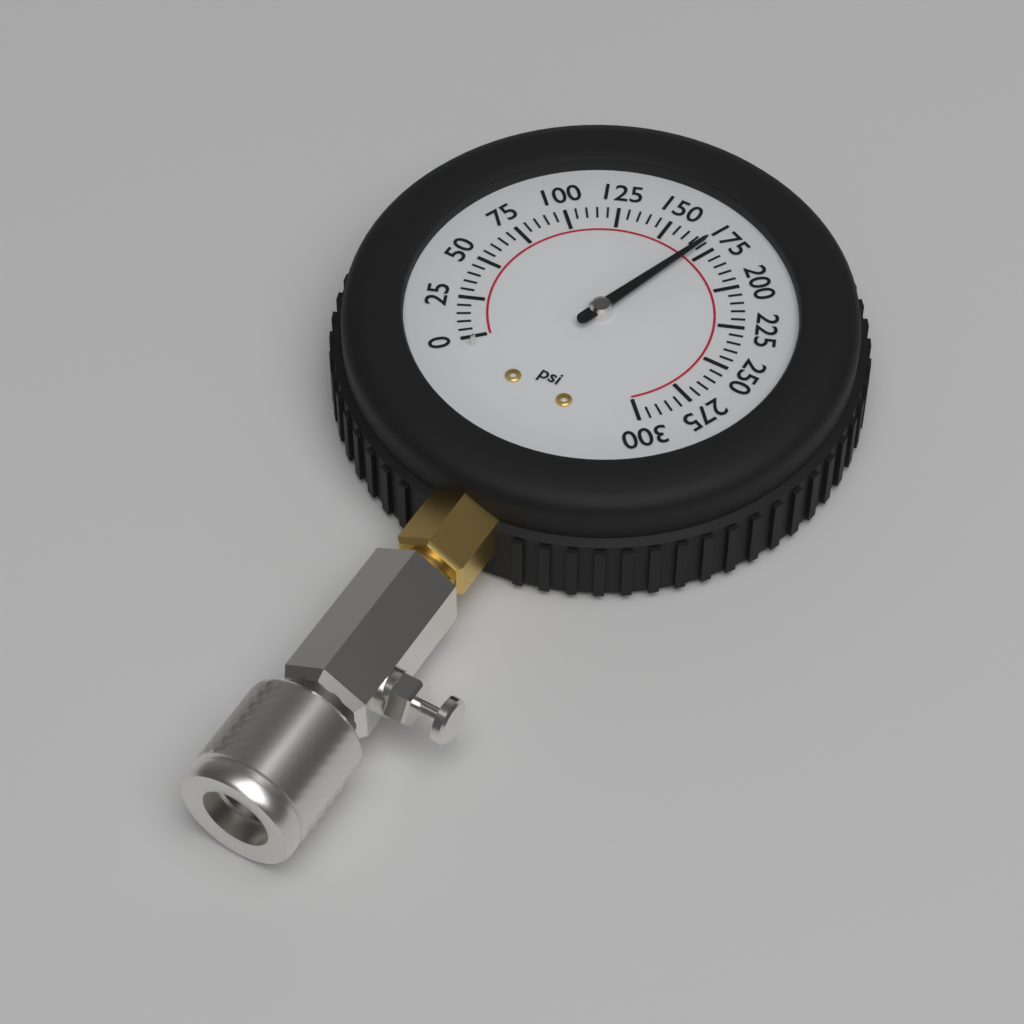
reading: 170 psi
